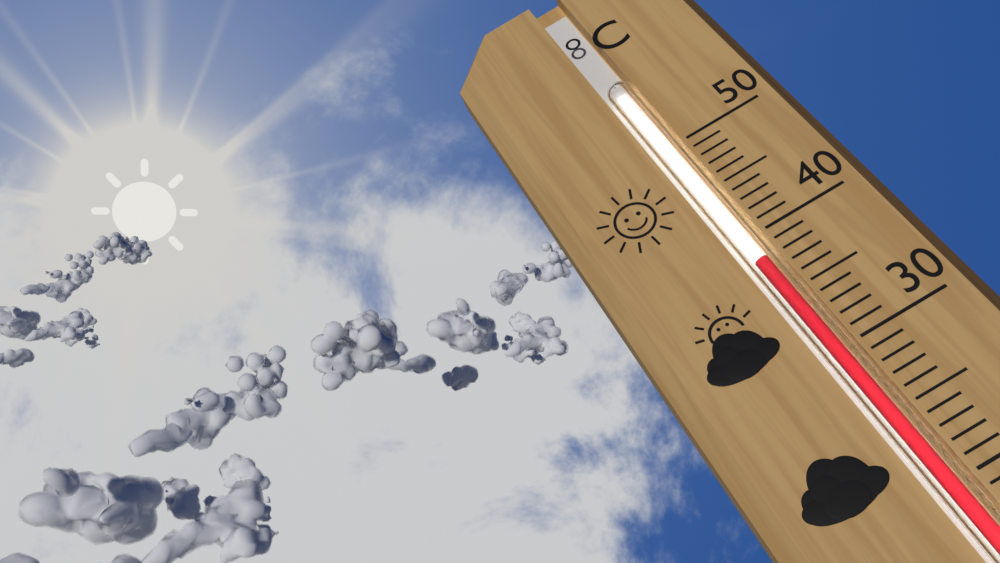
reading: 38 °C
